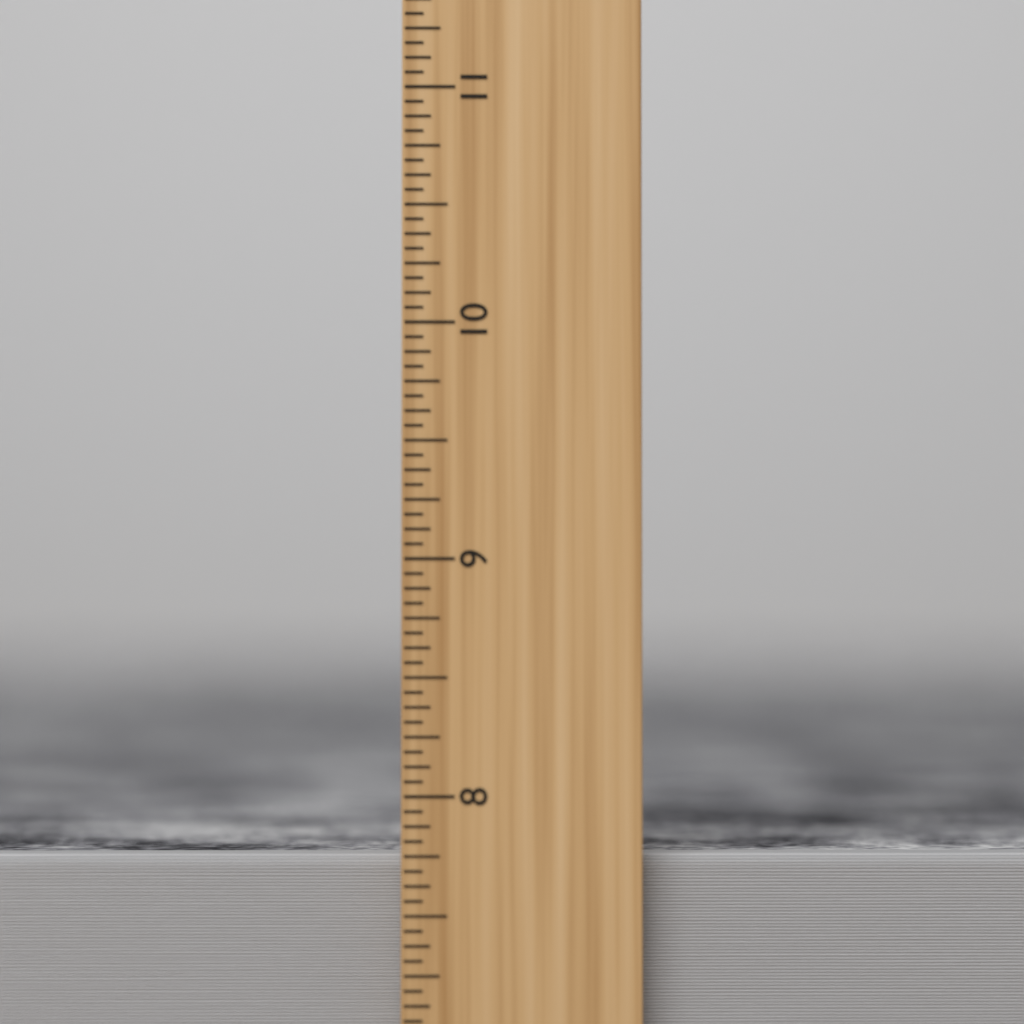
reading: 7.7500 inch
